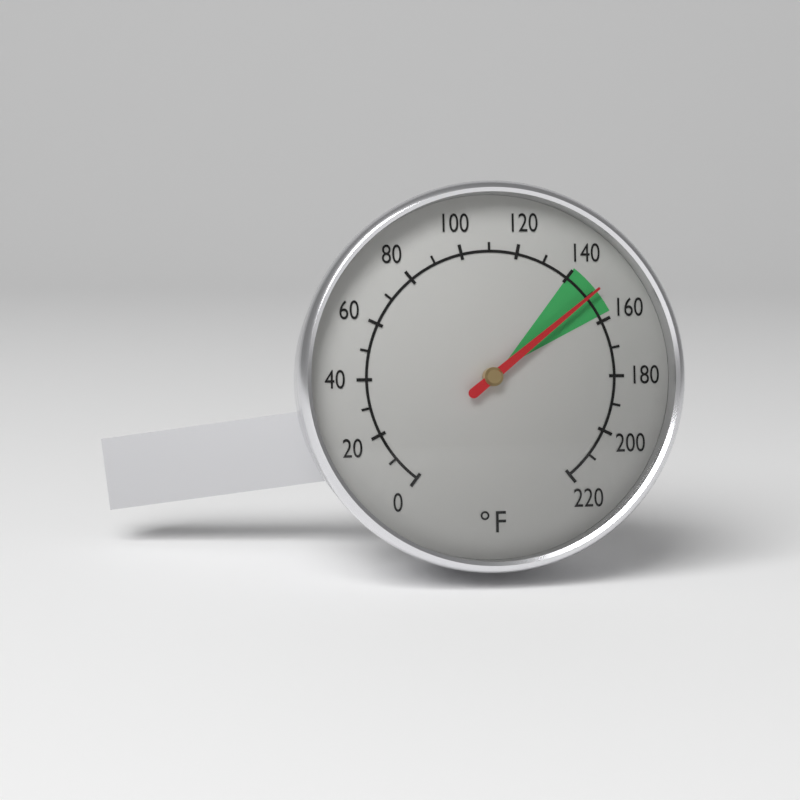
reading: 150 °F
